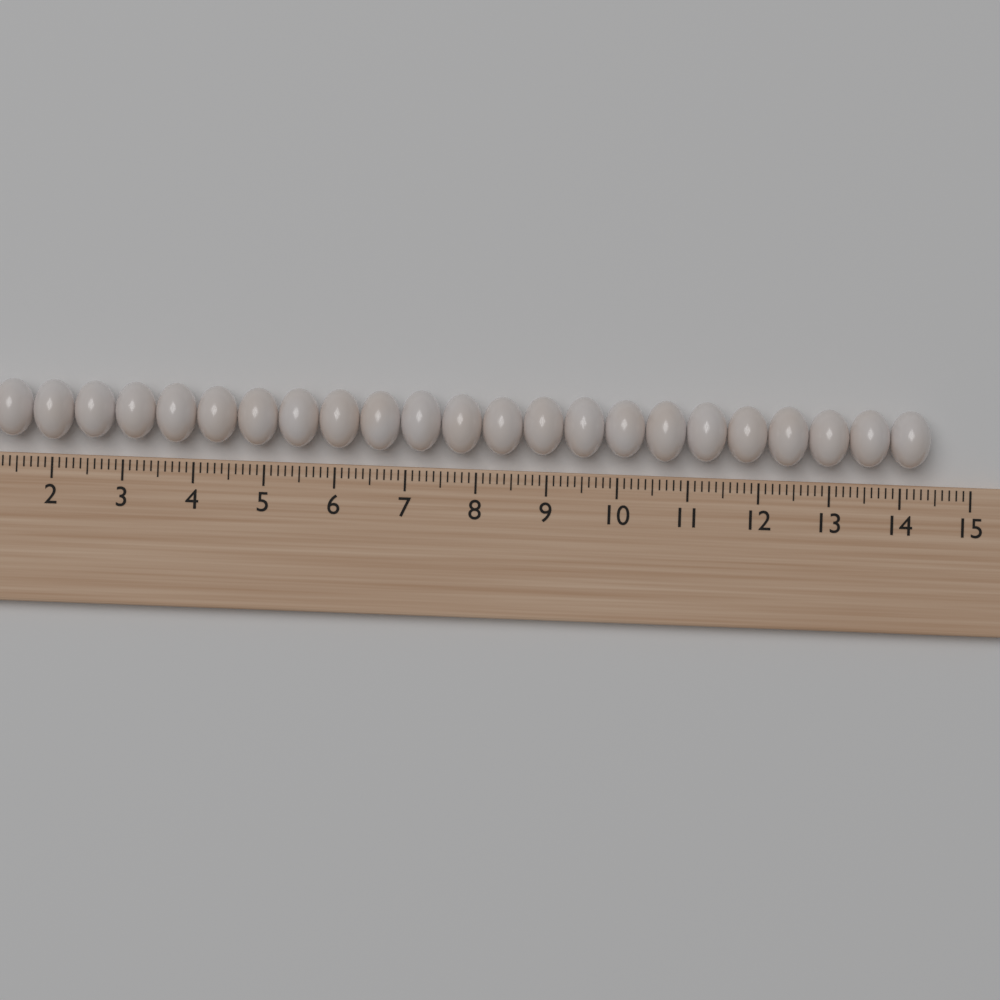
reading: 14.4 cm
